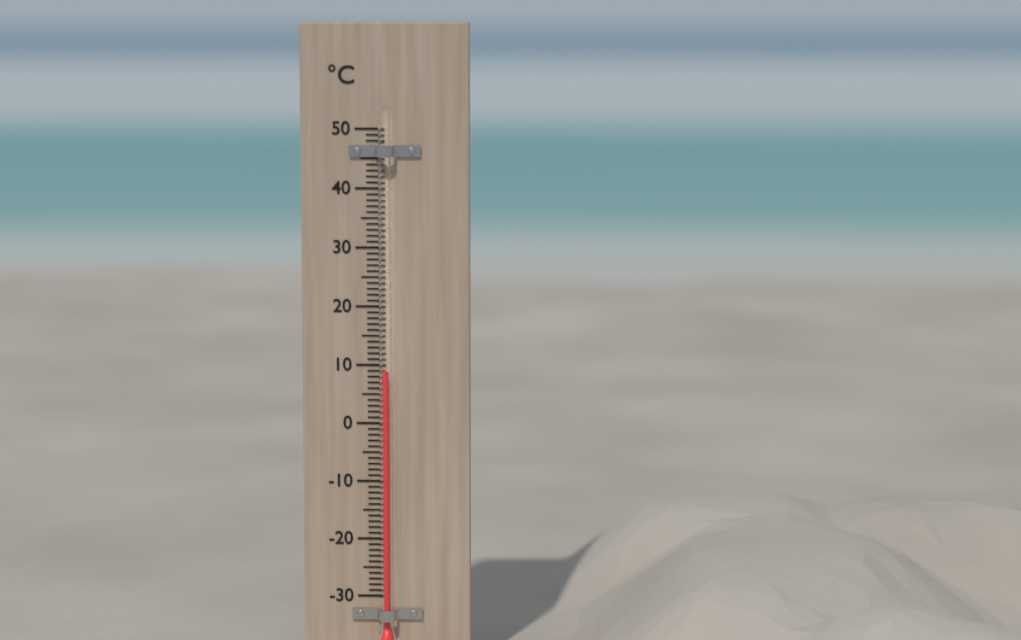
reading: 9 °C
